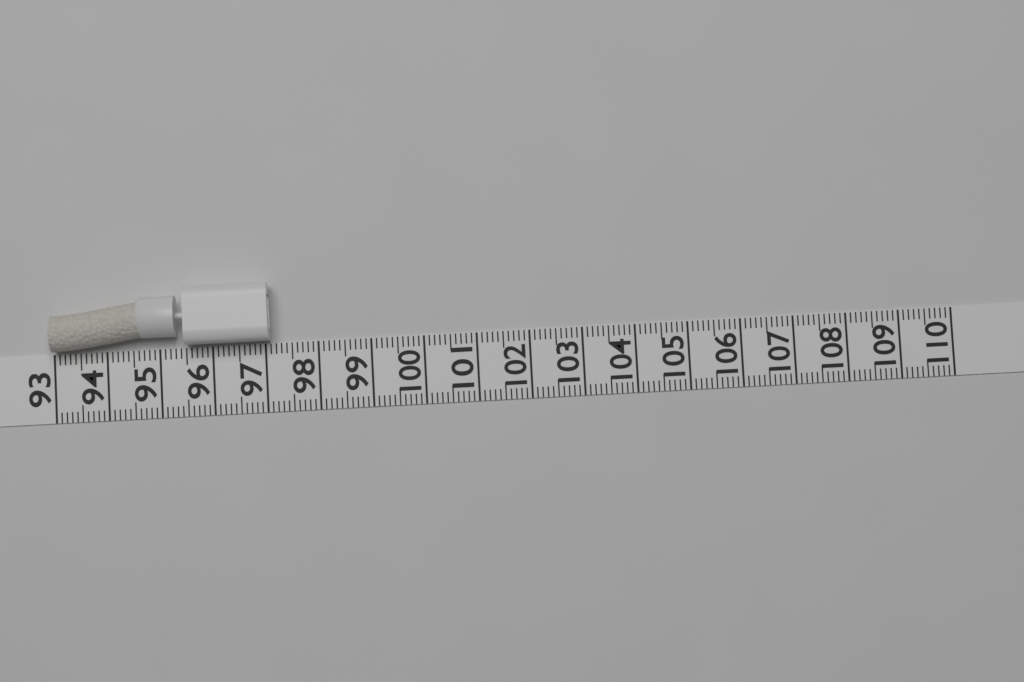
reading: 97.1 (no unit)
